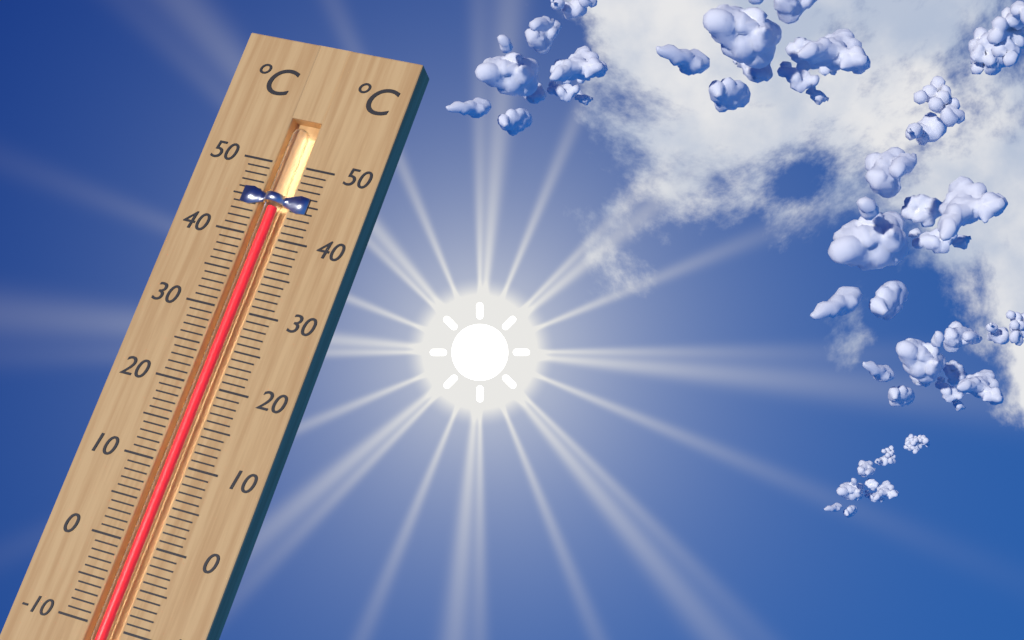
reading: 44 °C
